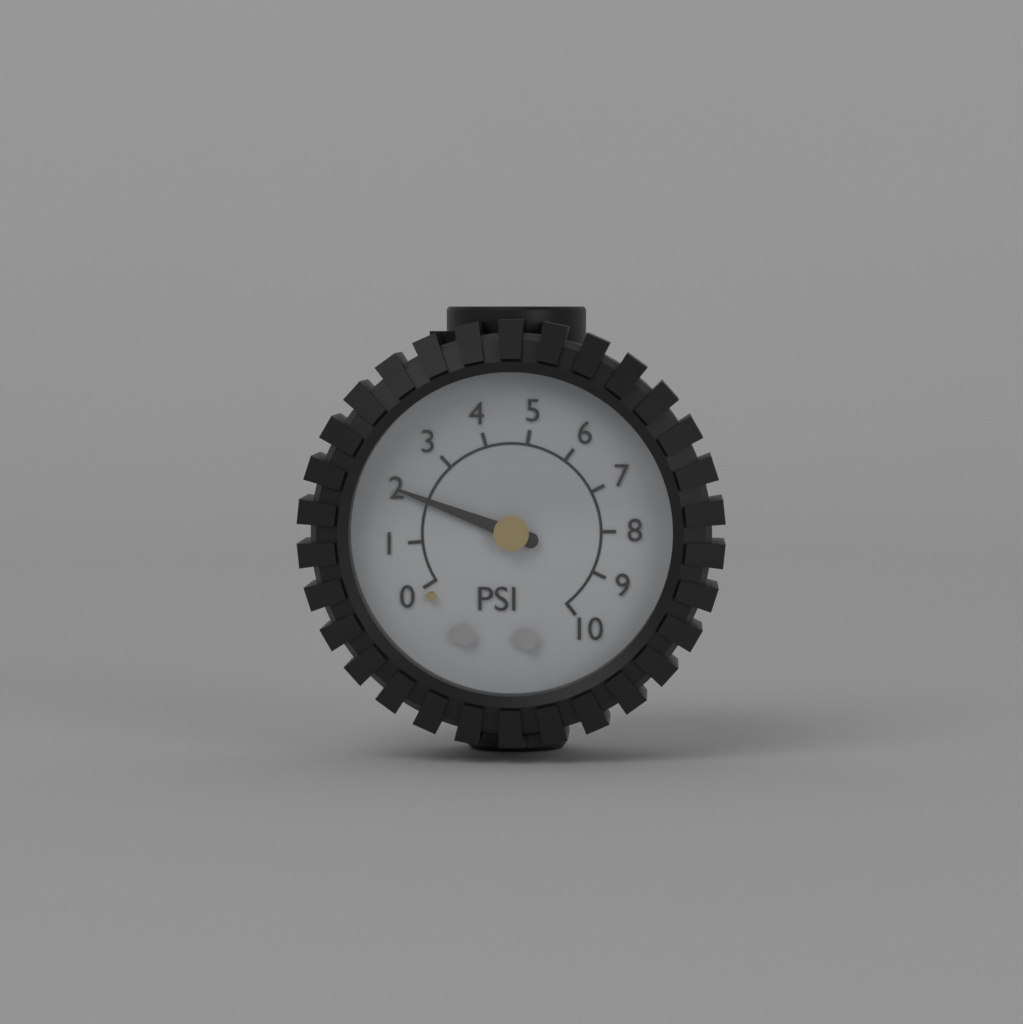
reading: 2 psi
